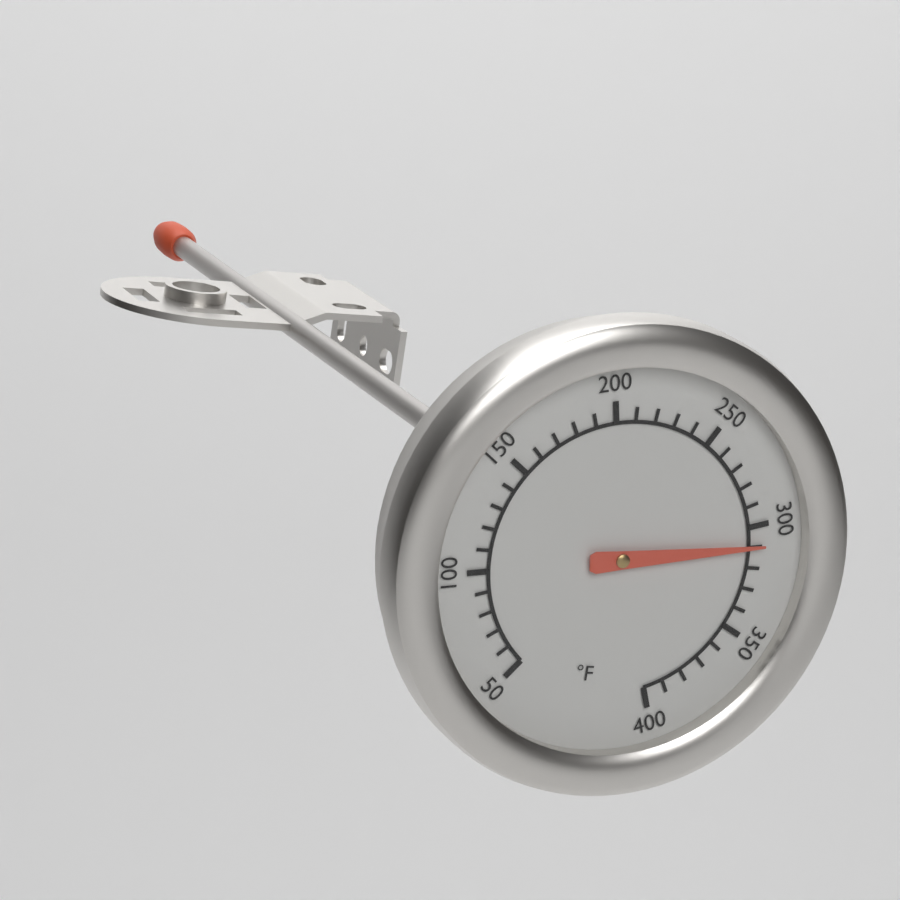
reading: 310 °F
